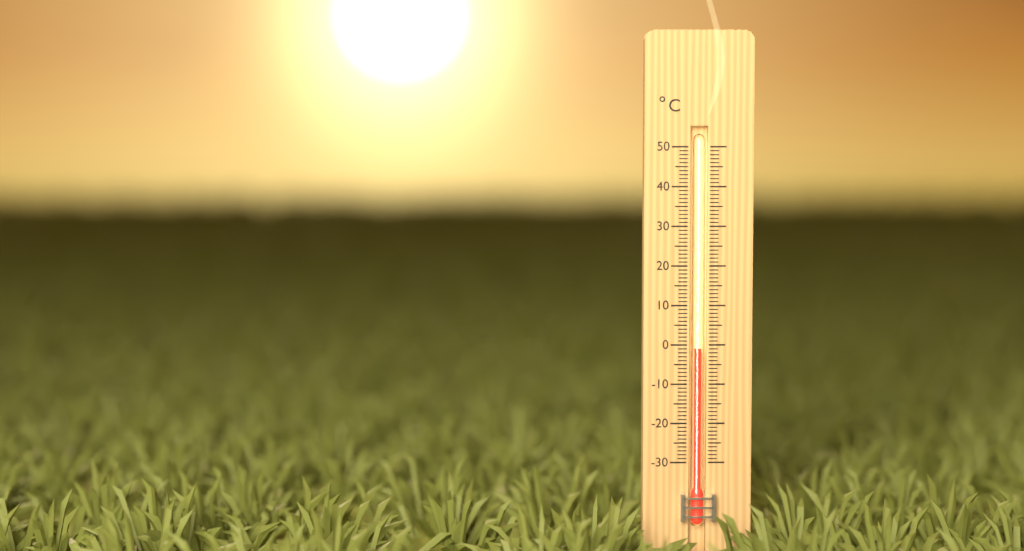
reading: -1 °C
